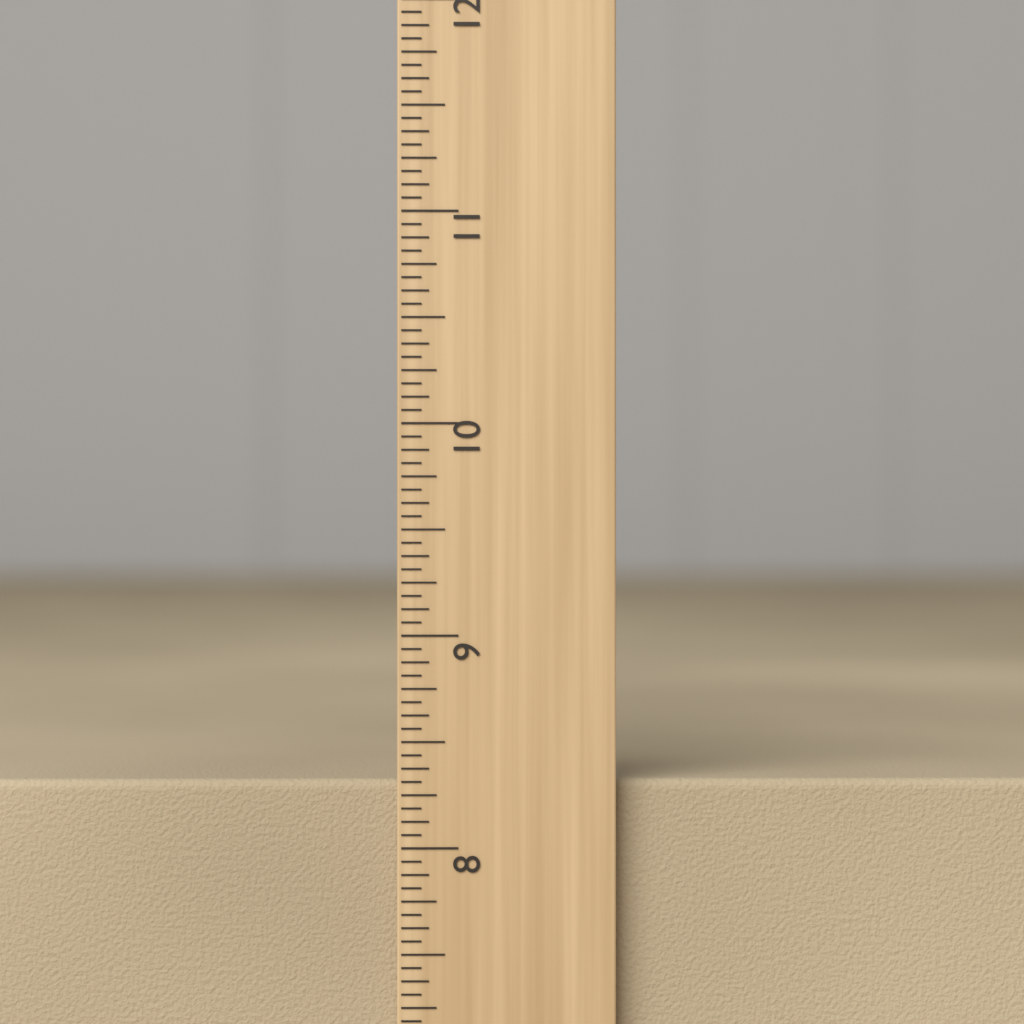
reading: 8.3125 inch
